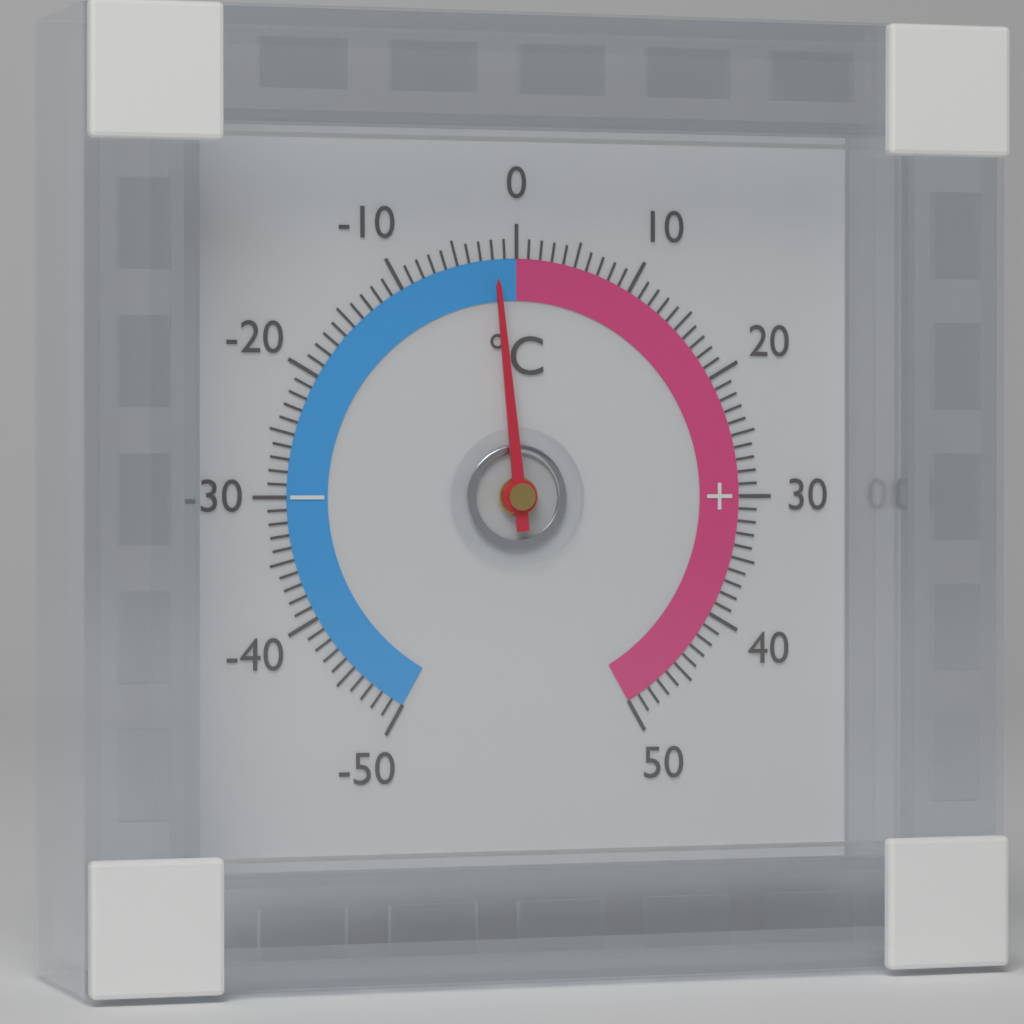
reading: -2 °C
